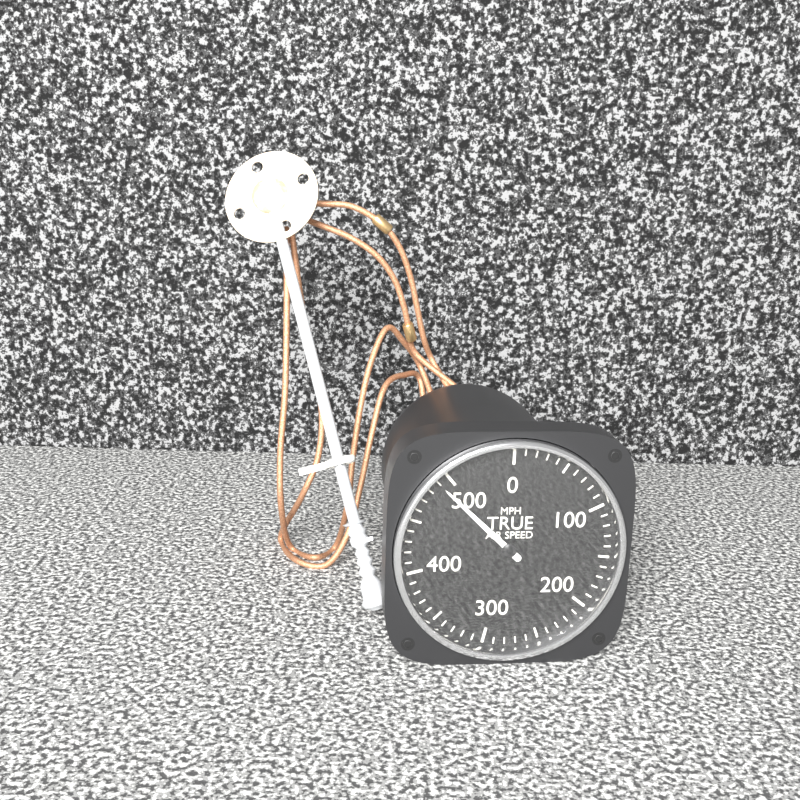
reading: 490 MPH
